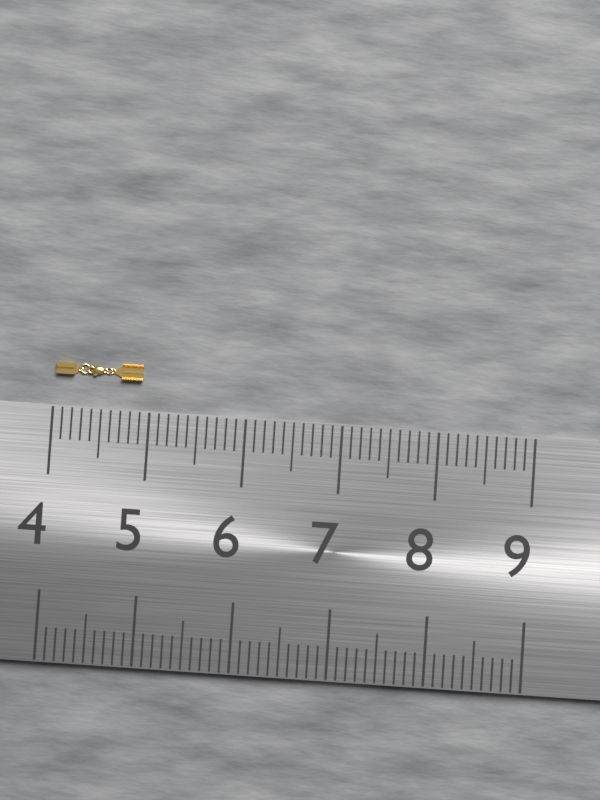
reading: 4.9 (no unit)
